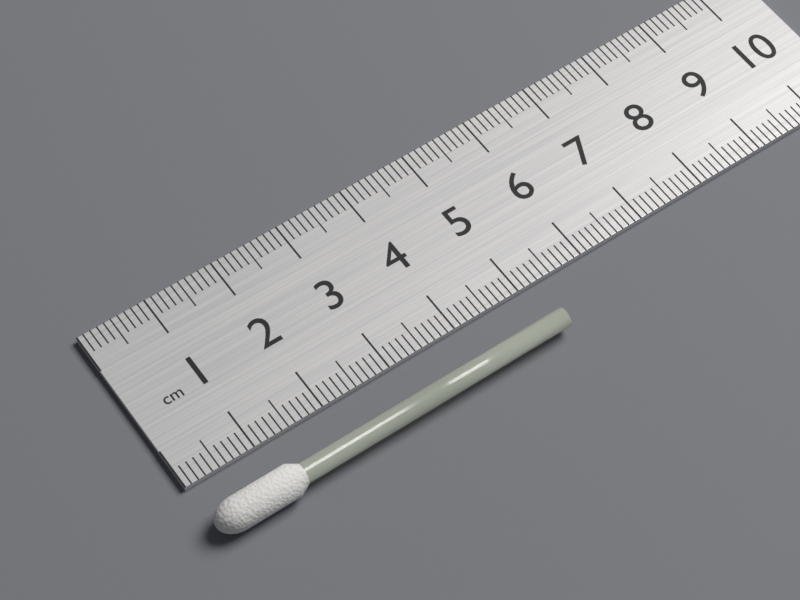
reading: 5.2 cm
